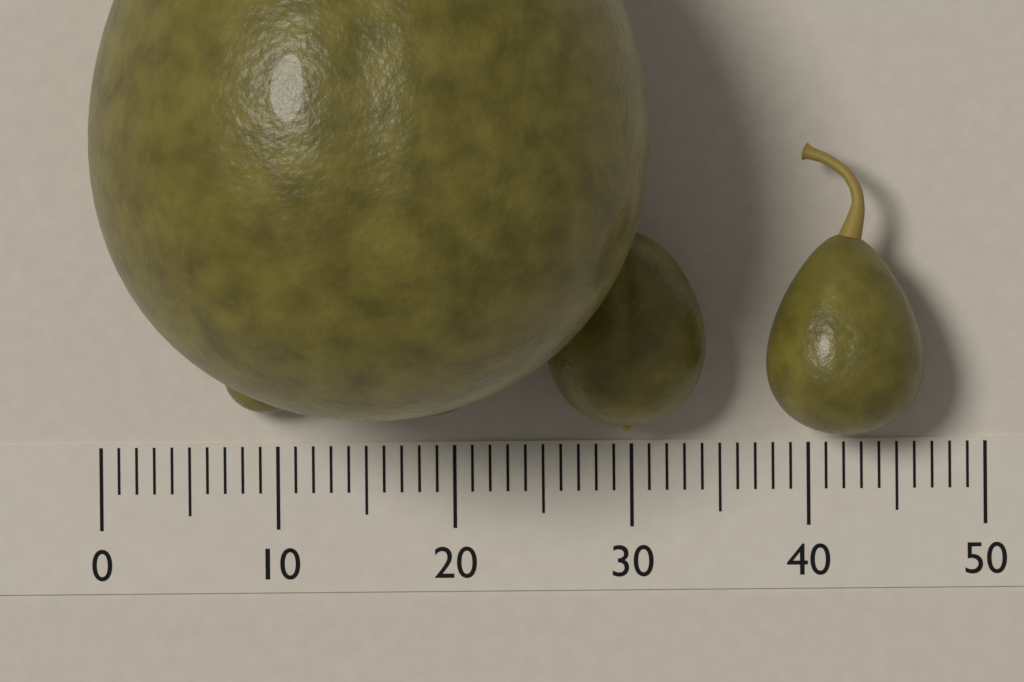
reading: 31 (no unit)
